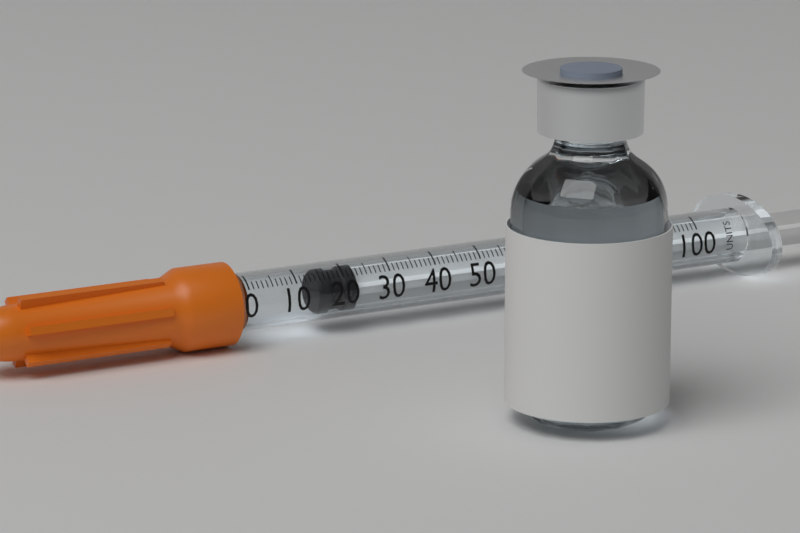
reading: 15 units
